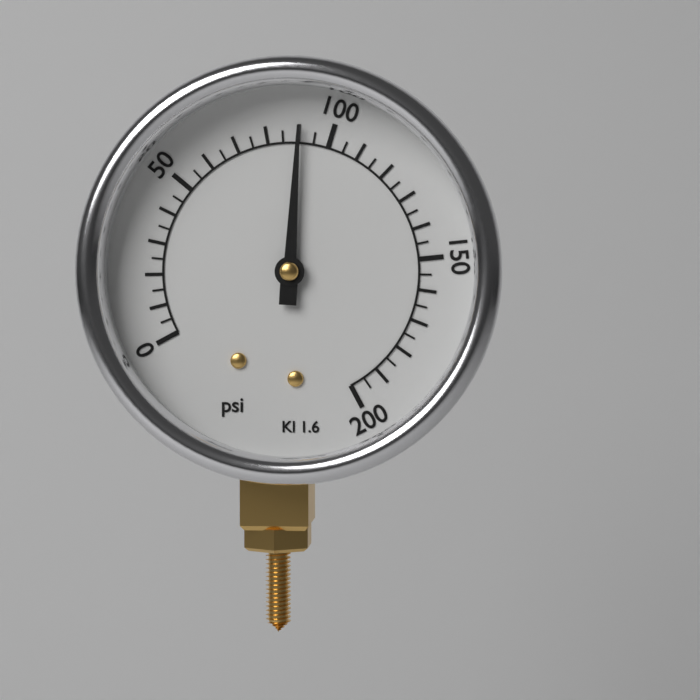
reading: 90 psi
